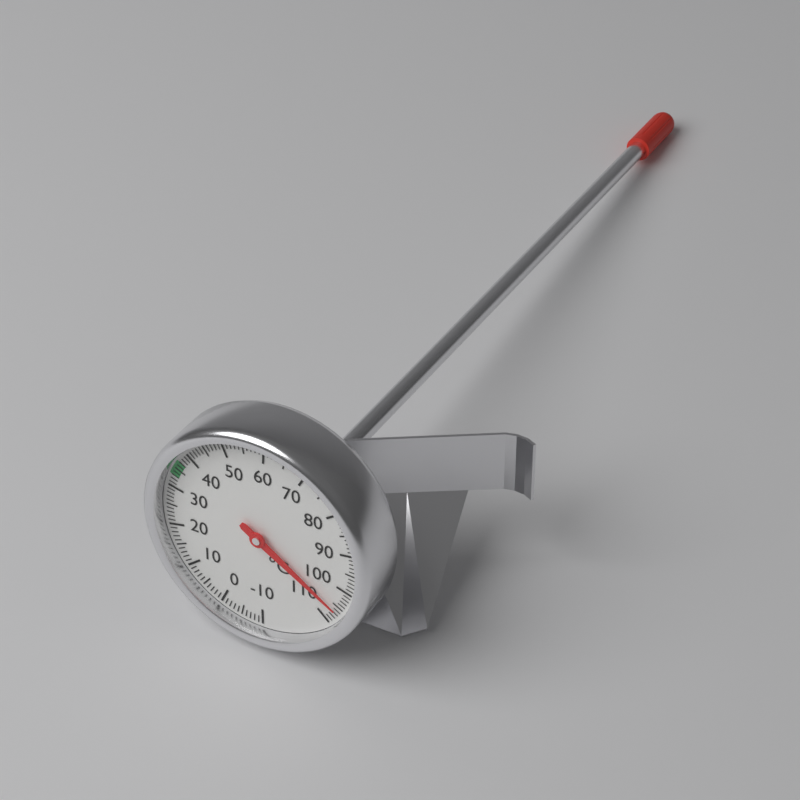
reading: 106 °C
